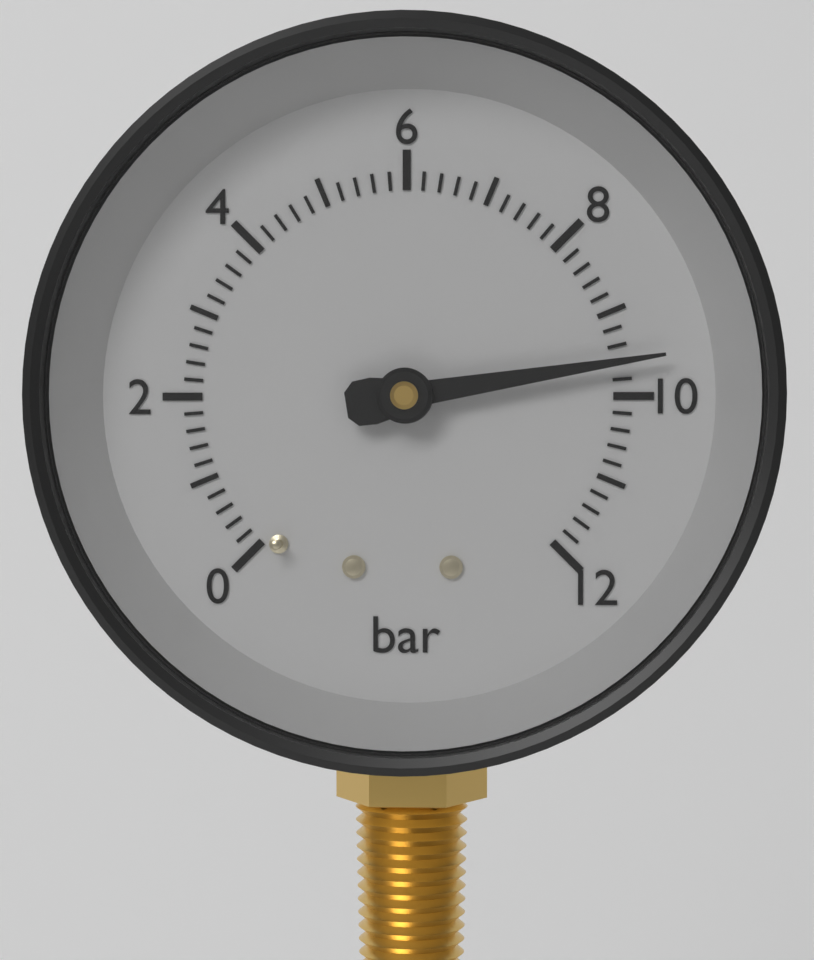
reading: 9.6 bar
